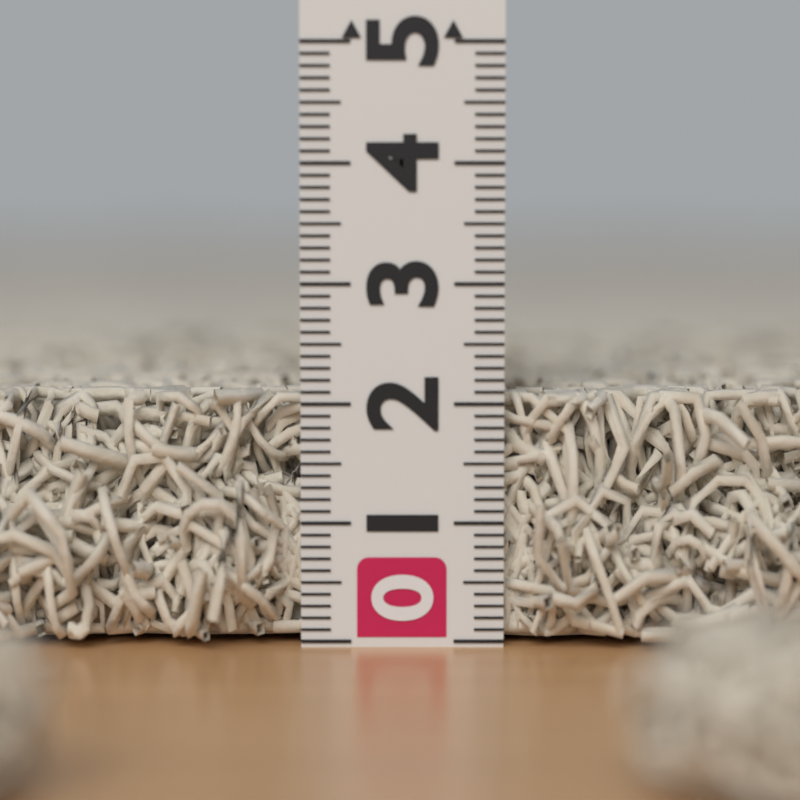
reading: 2.1 (no unit)
